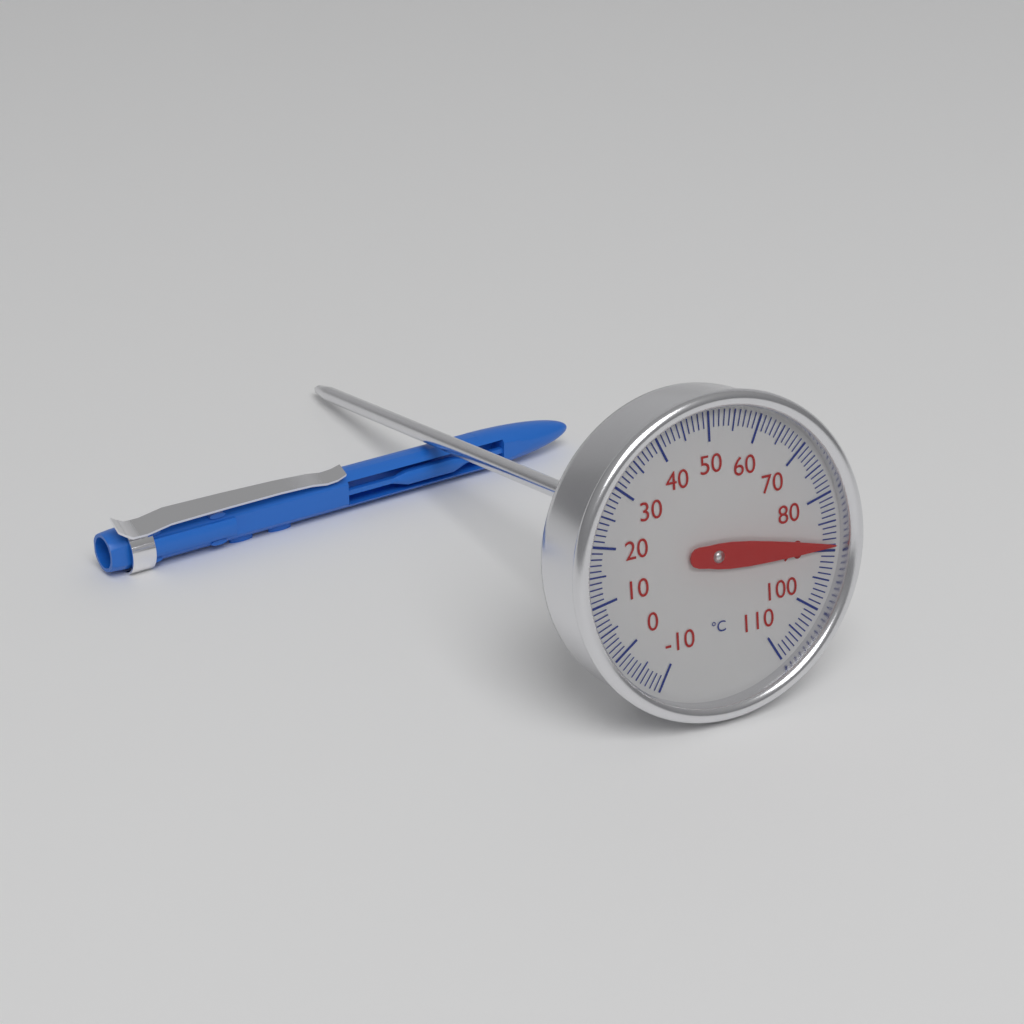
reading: 89 °C
